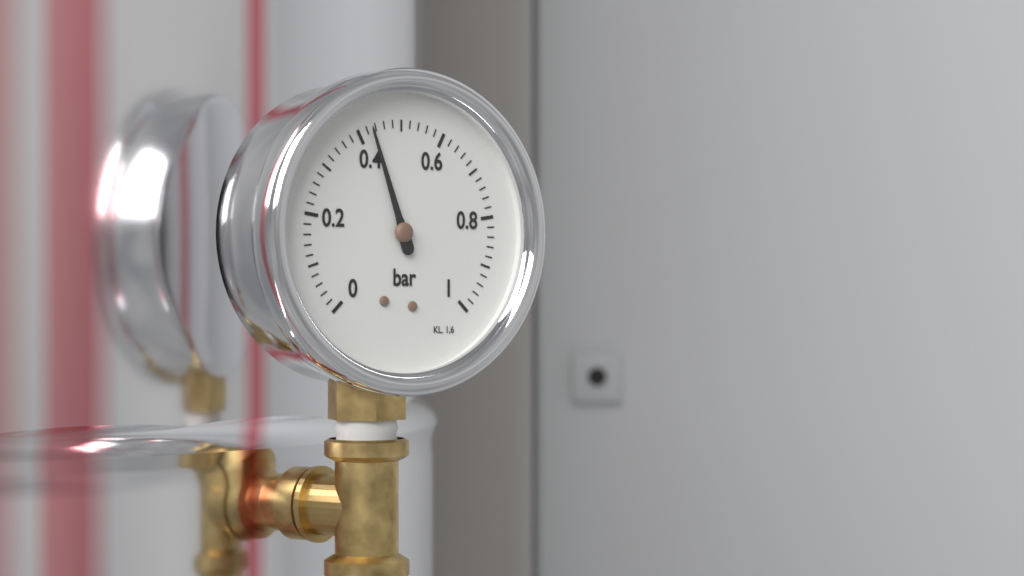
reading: 0.43 bar
